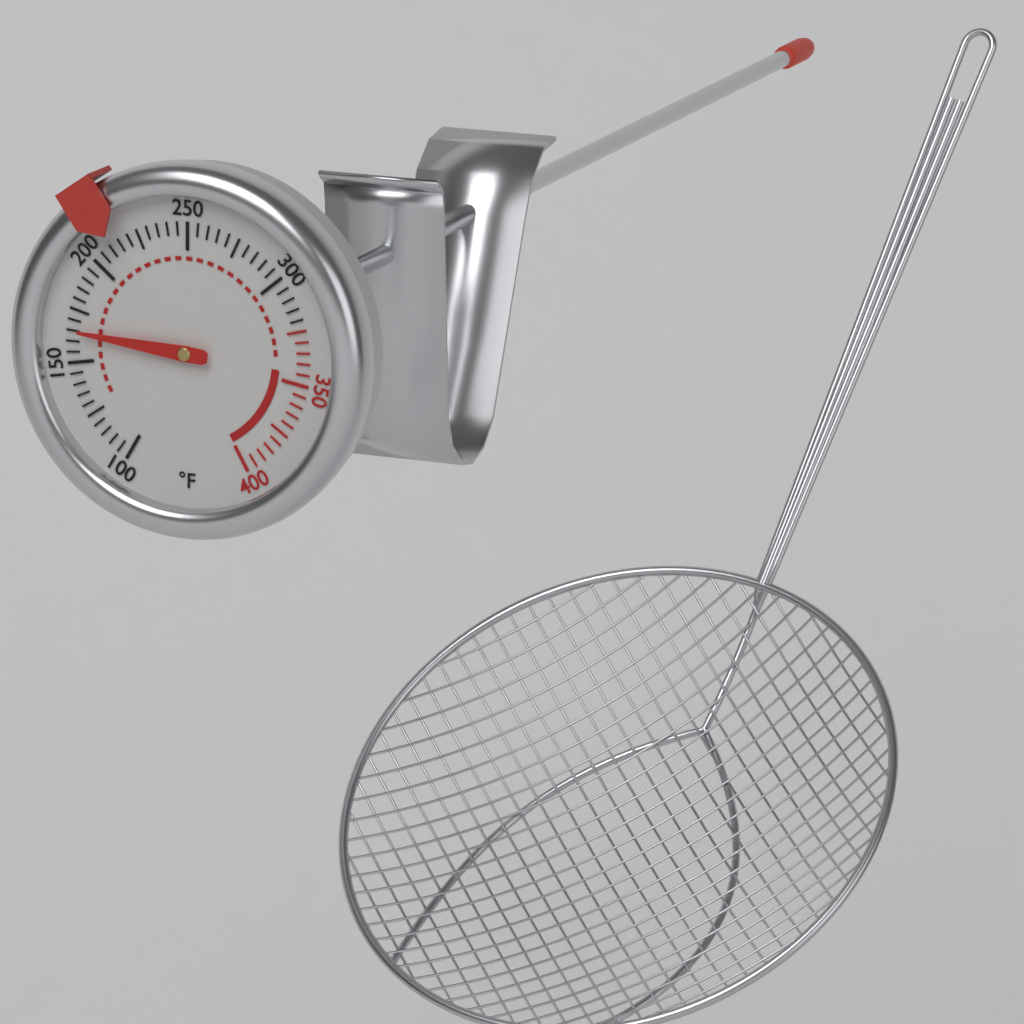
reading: 165 °F
